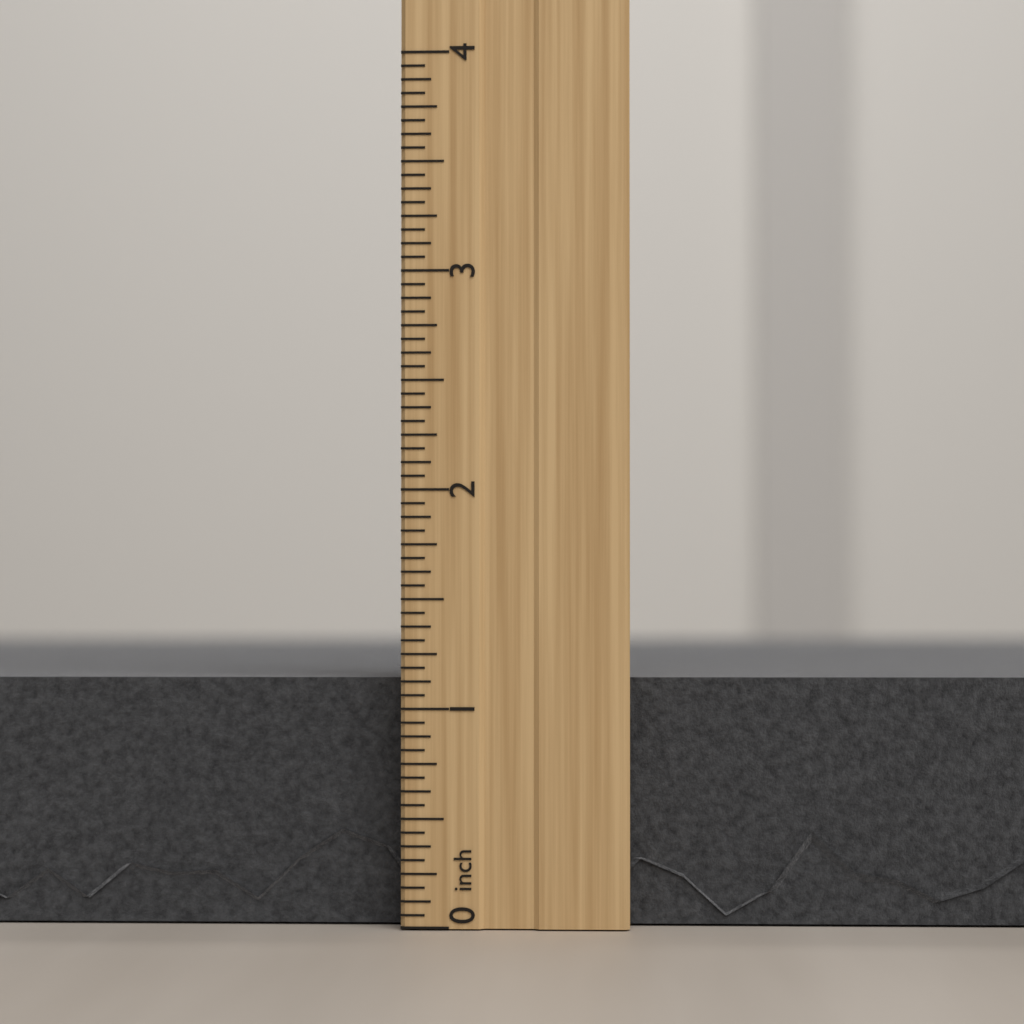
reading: 1.1875 inch
